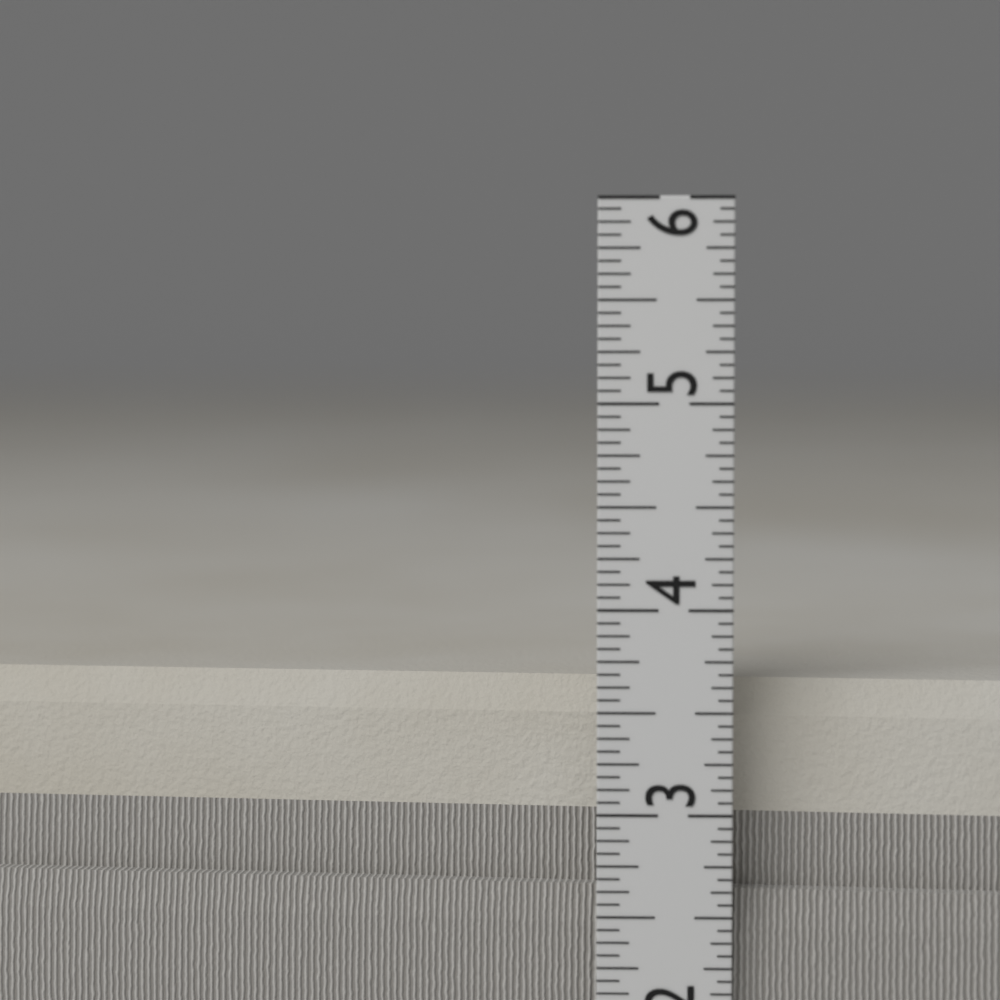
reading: 3.6250 in
